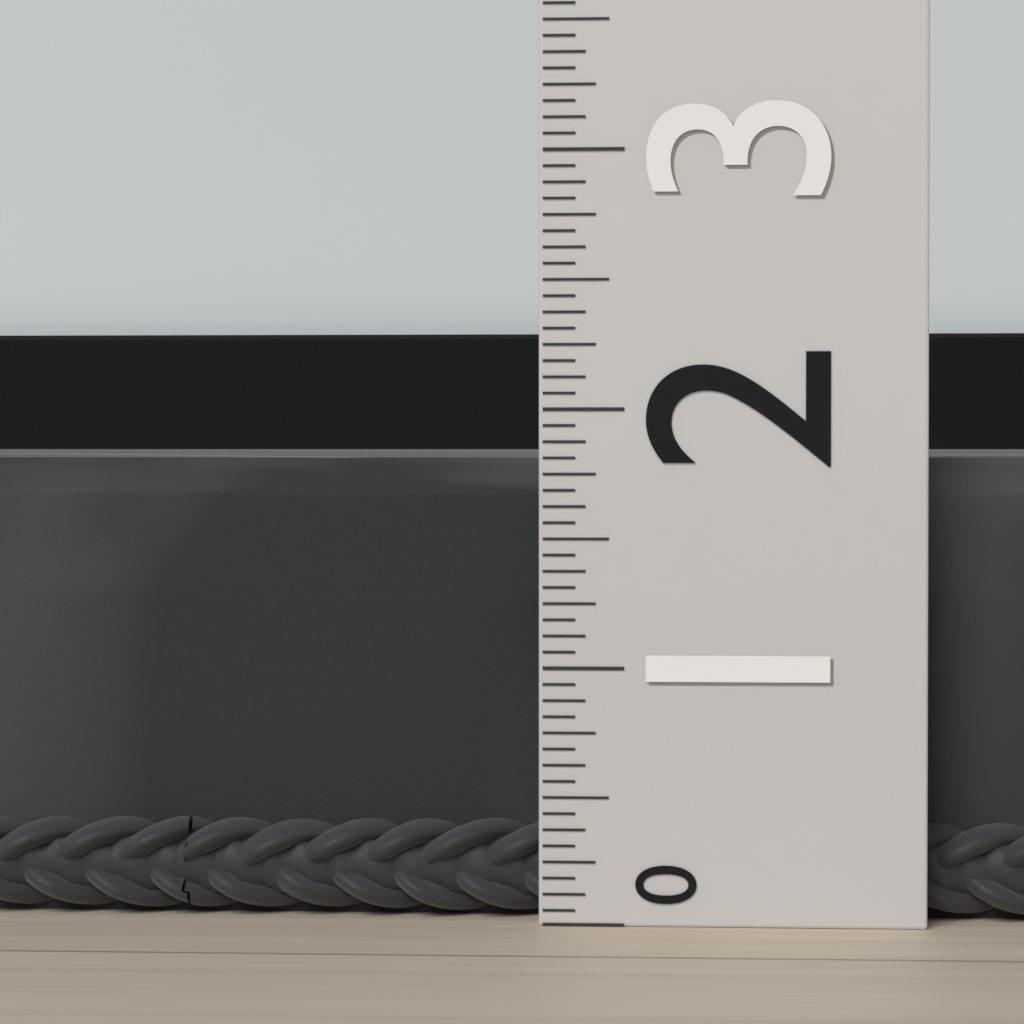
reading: 1.8125 (no unit)
